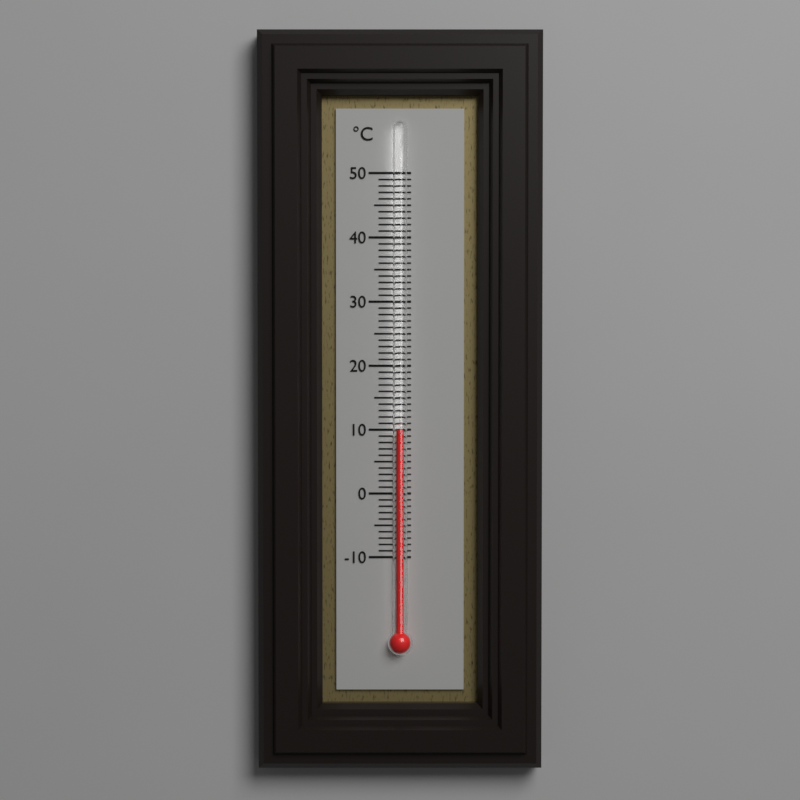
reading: 10 °C
